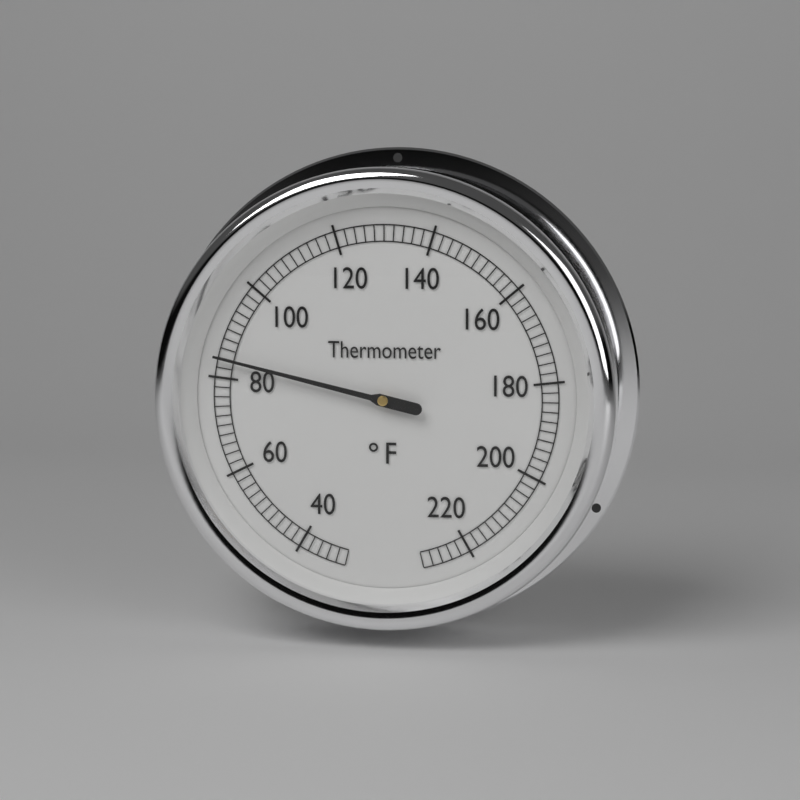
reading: 84 °F
